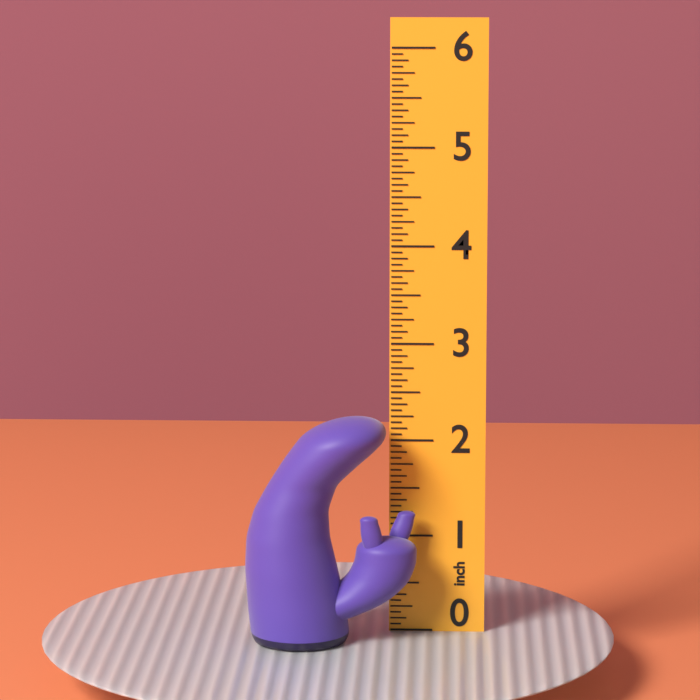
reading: 2.3125 inch
